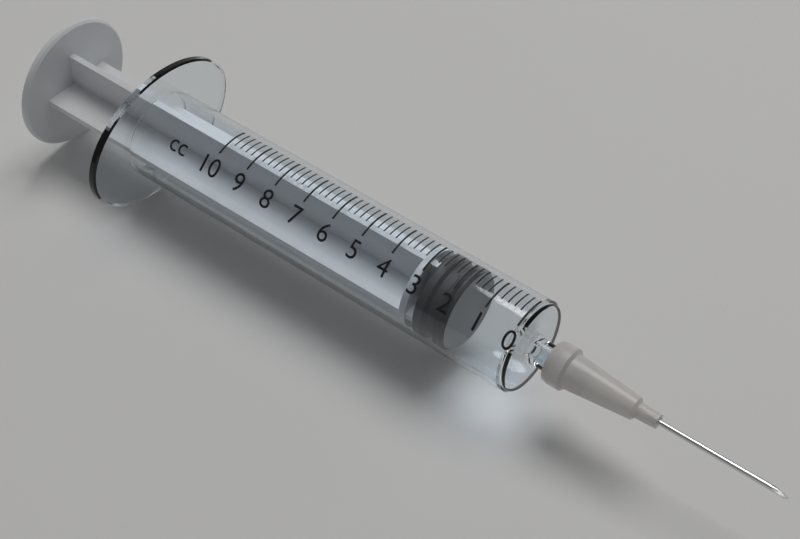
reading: 1.8 cc
